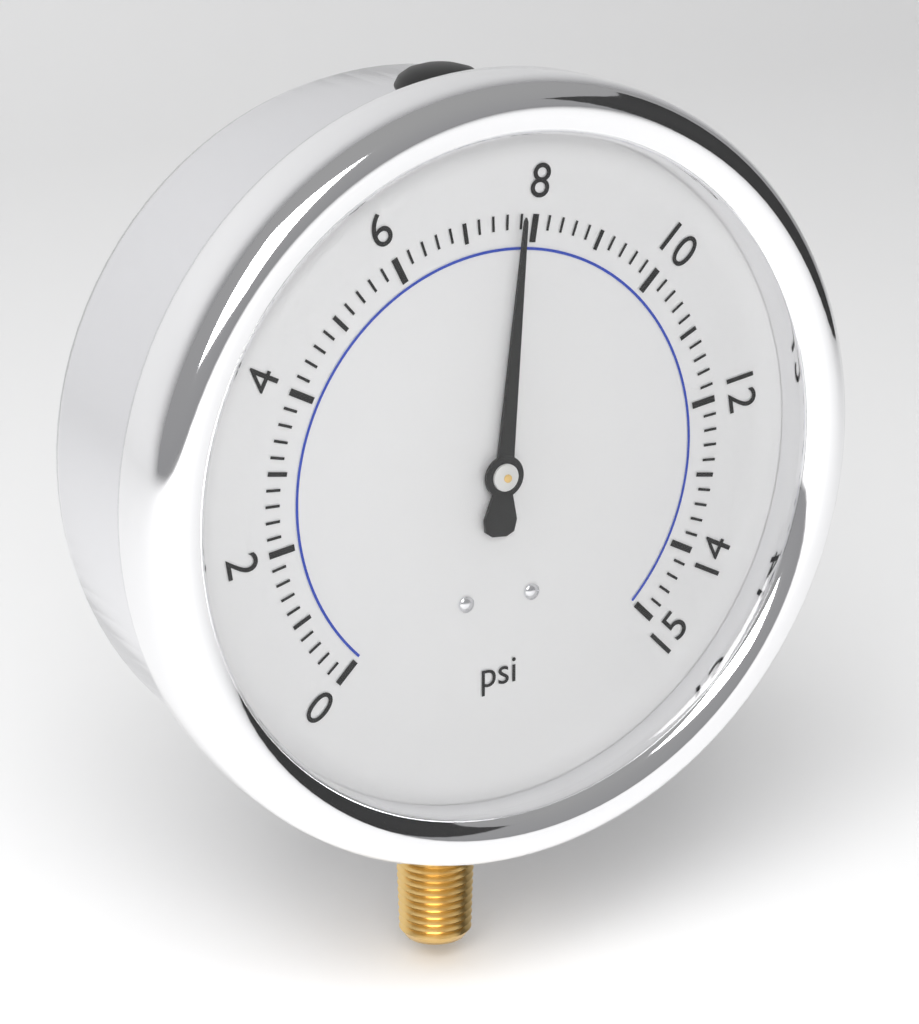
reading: 7.8 psi
